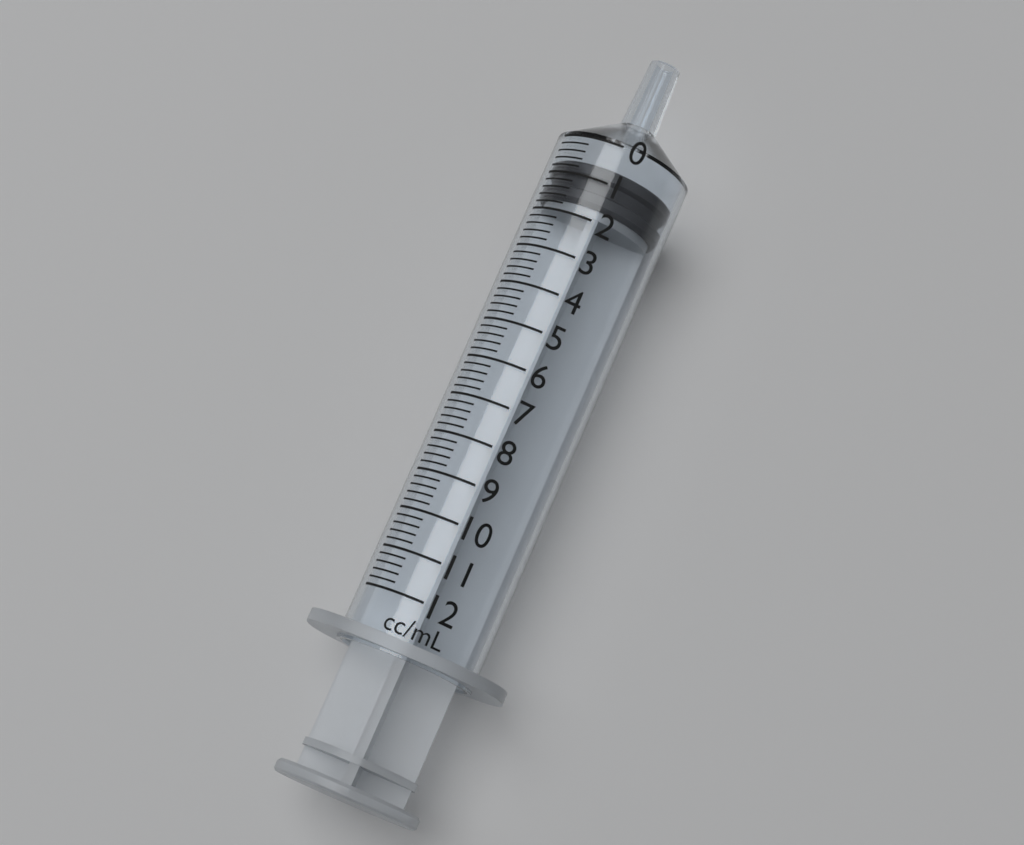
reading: 0.6 ml
